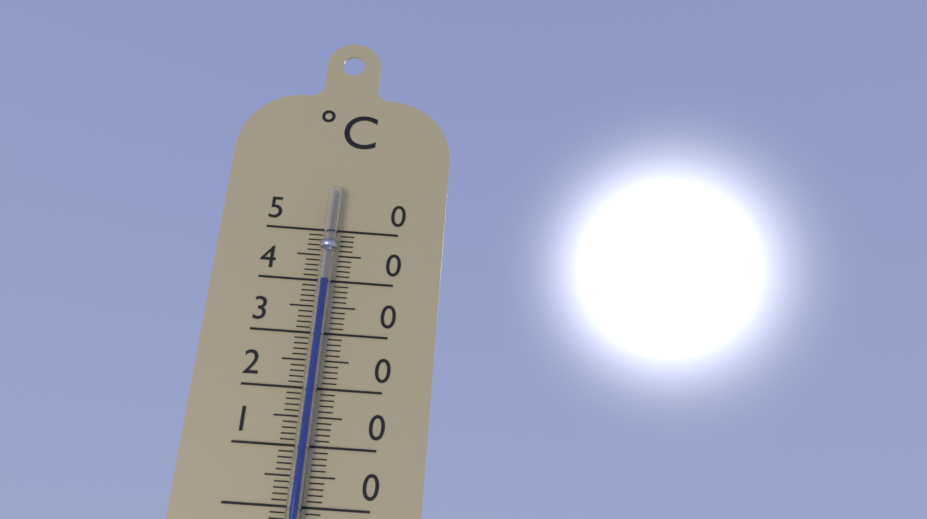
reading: 40 °C
